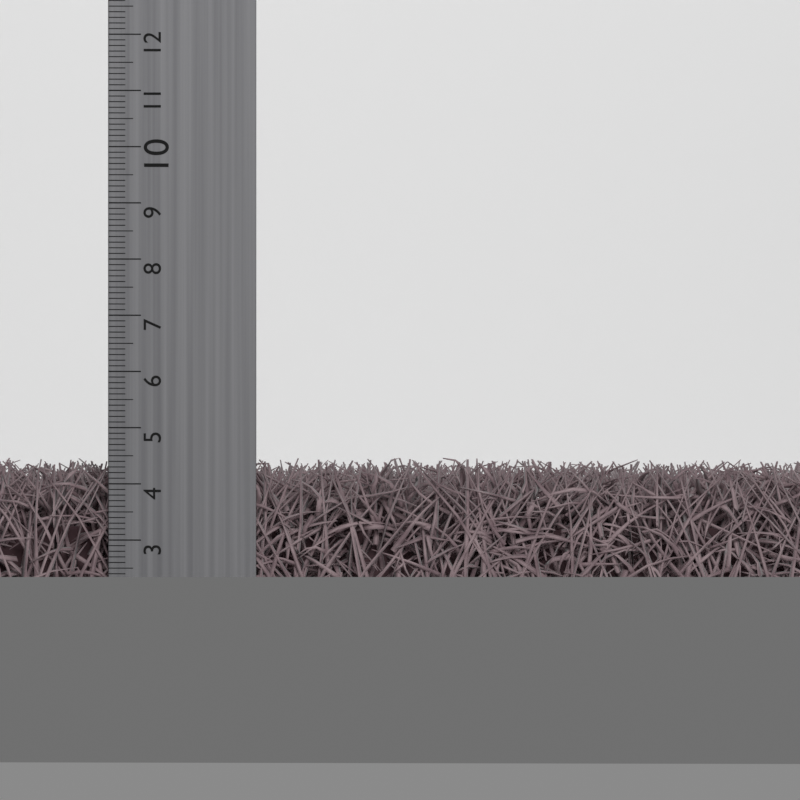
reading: 4.5 cm
